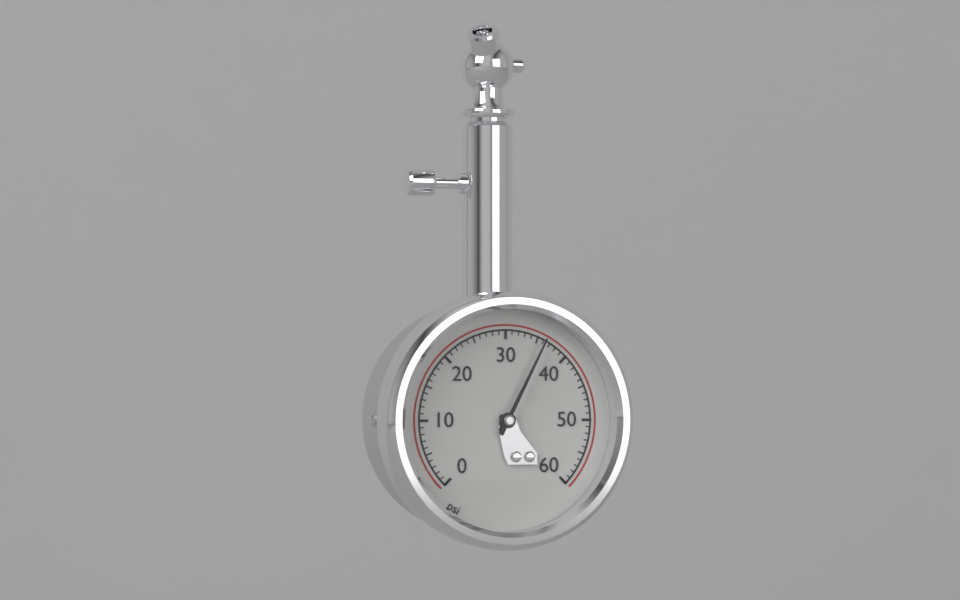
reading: 36 psi
